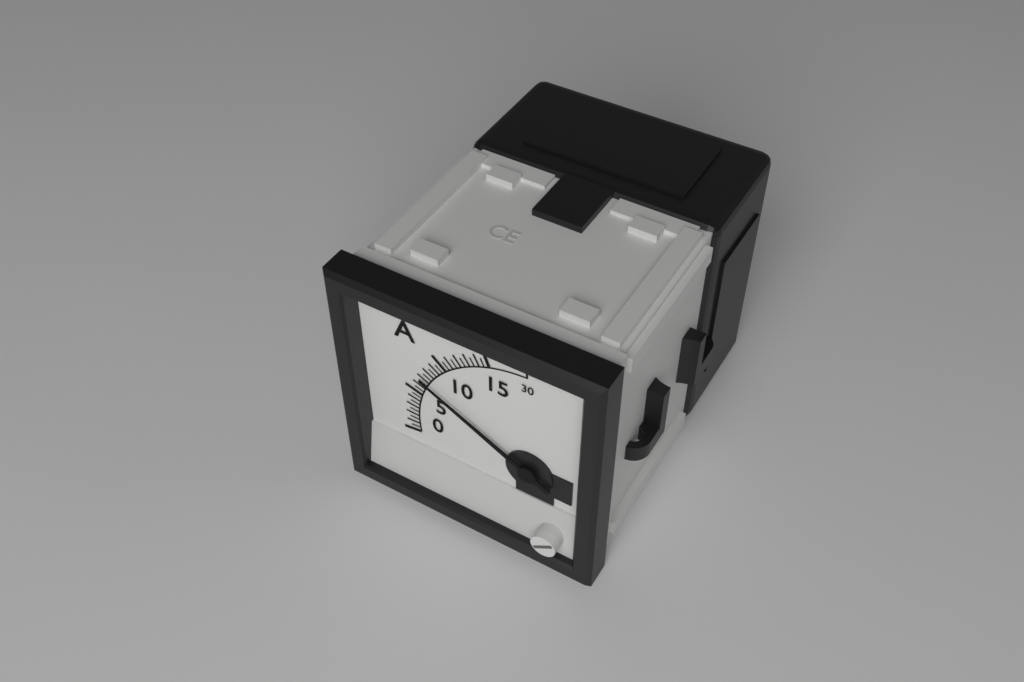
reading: 7.0 A
